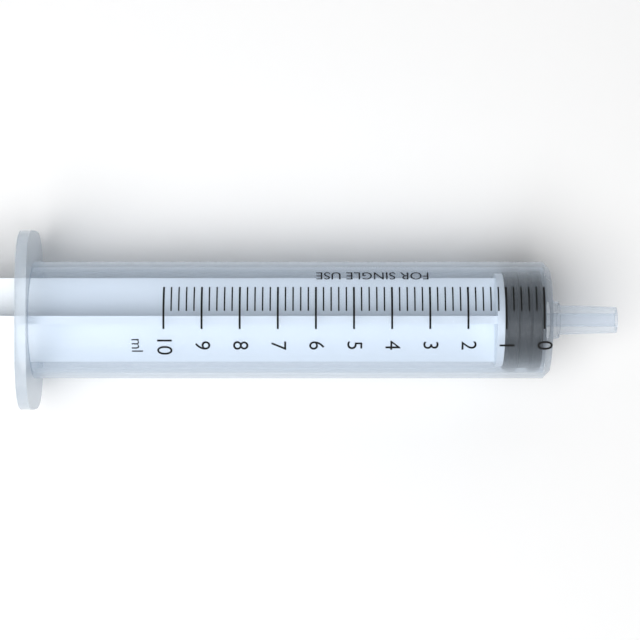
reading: 0.0 ml
